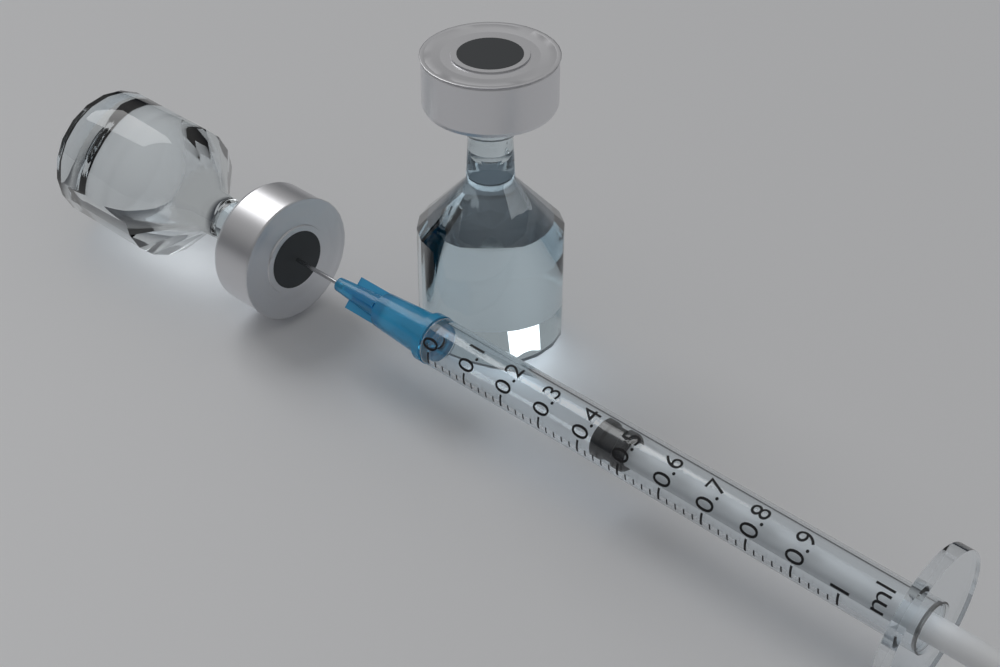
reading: 0.42 ml
